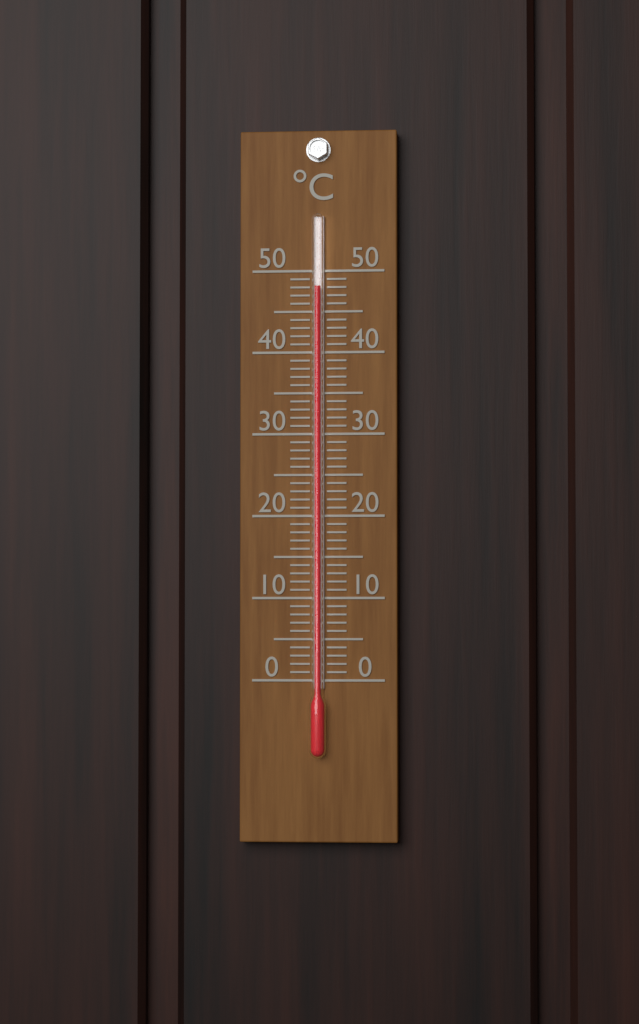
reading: 48 °C
